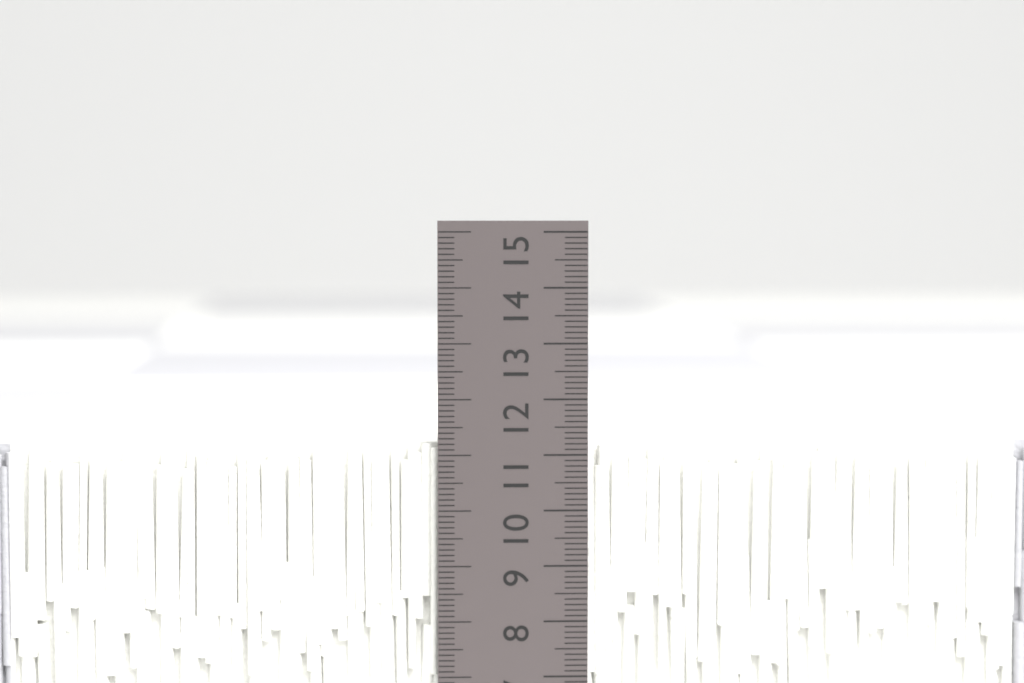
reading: 11.2 cm
